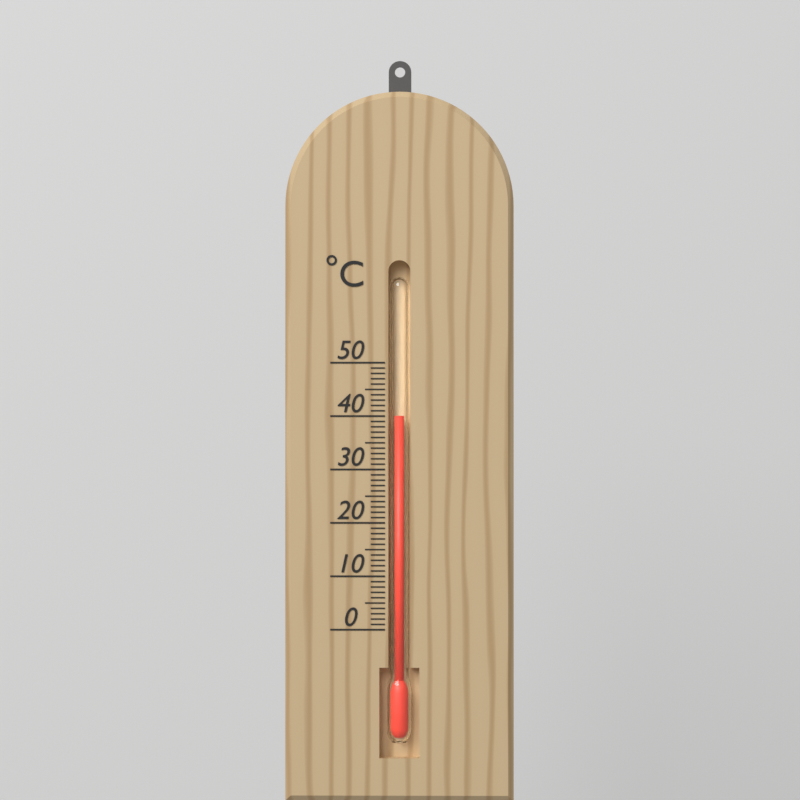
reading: 40 °C
